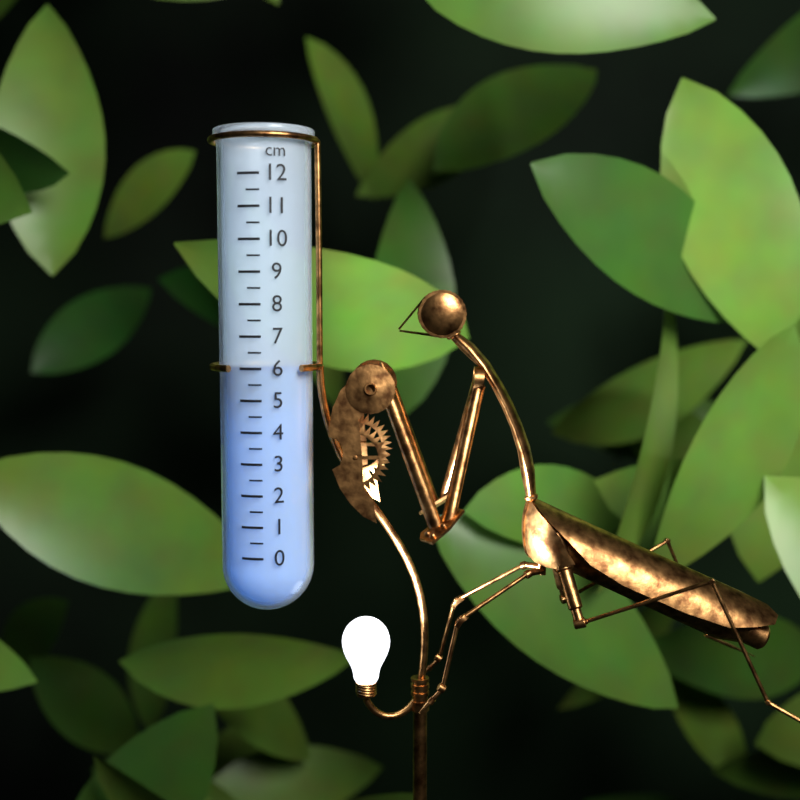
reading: 6.0 cm
